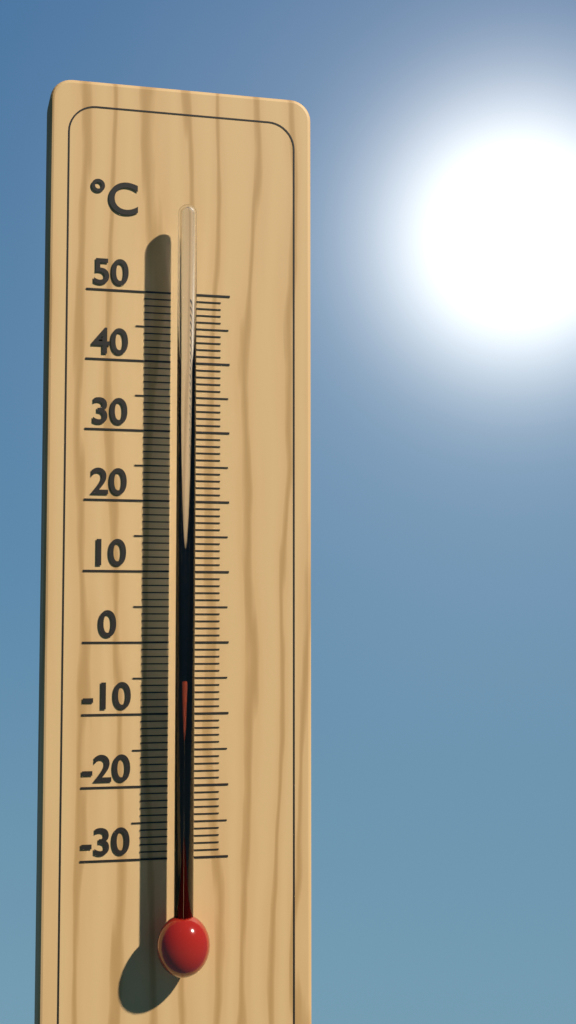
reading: -5 °C
